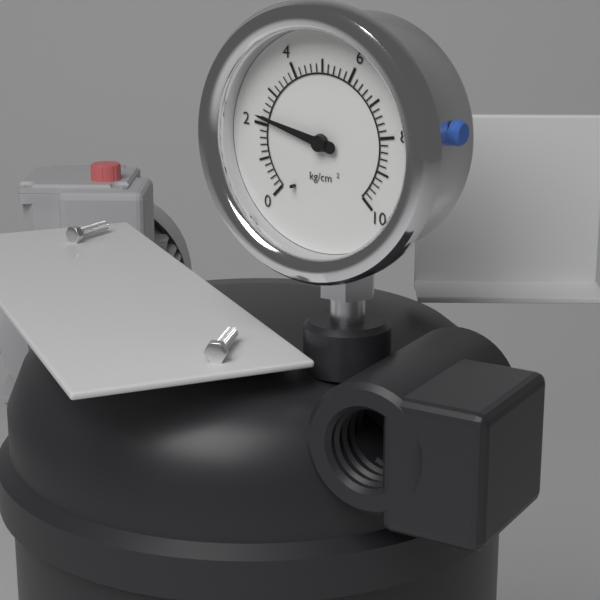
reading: 2.2 kg/cm²
